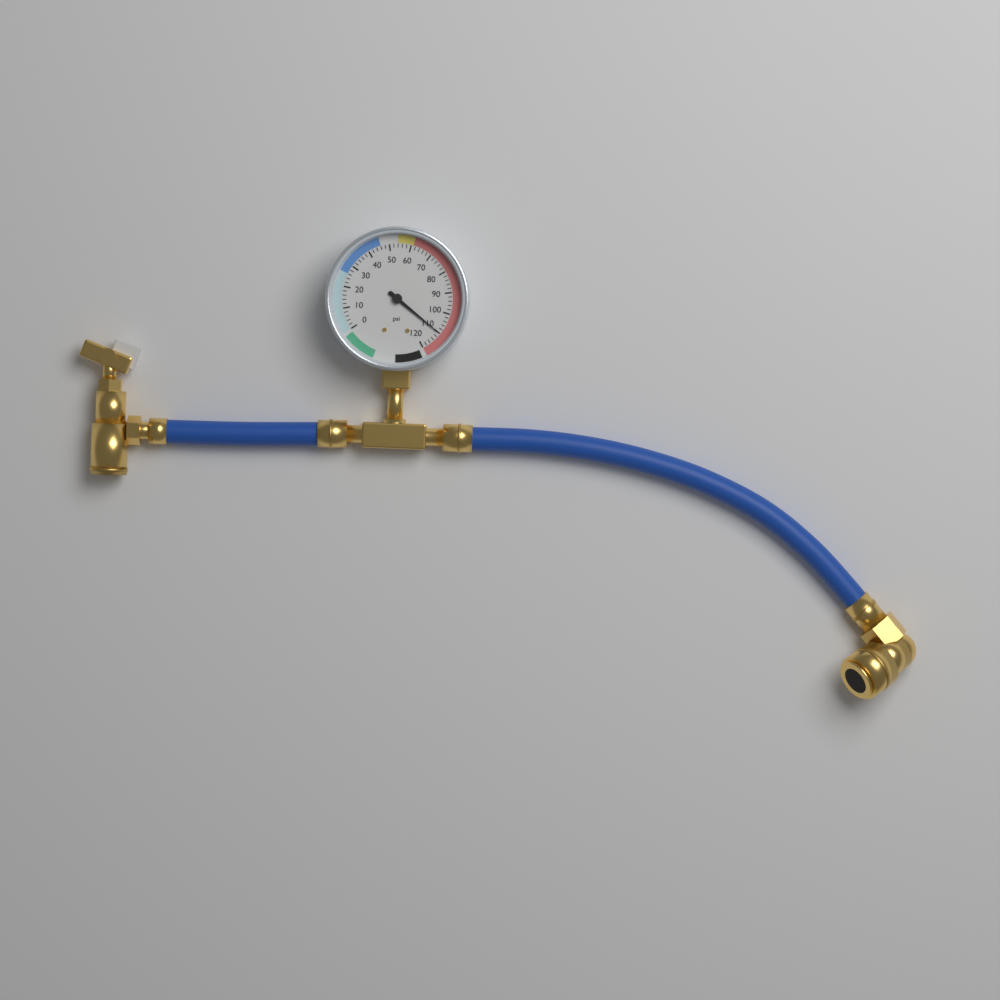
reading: 110 psi
